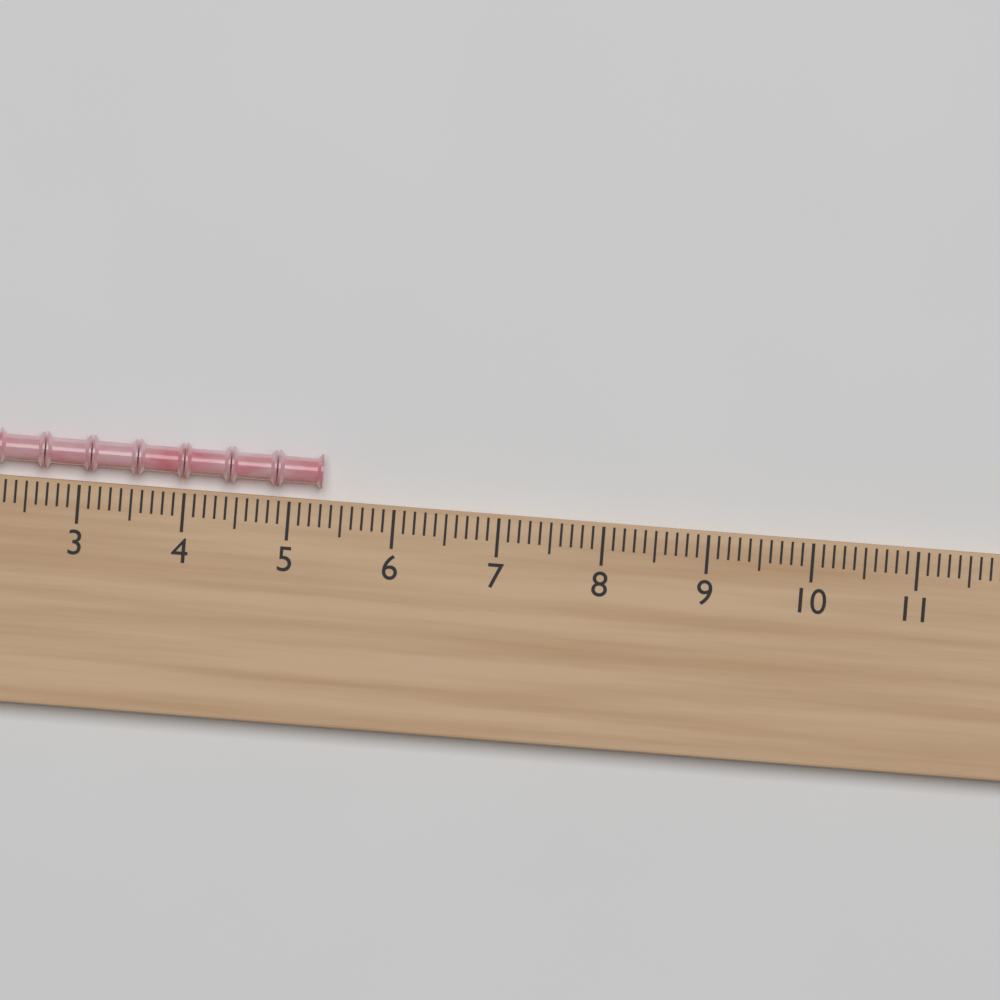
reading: 5.3 (no unit)
